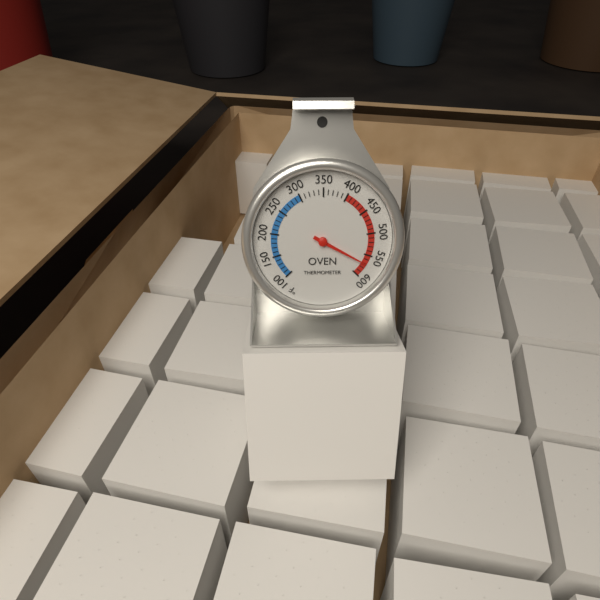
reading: 570 °F
